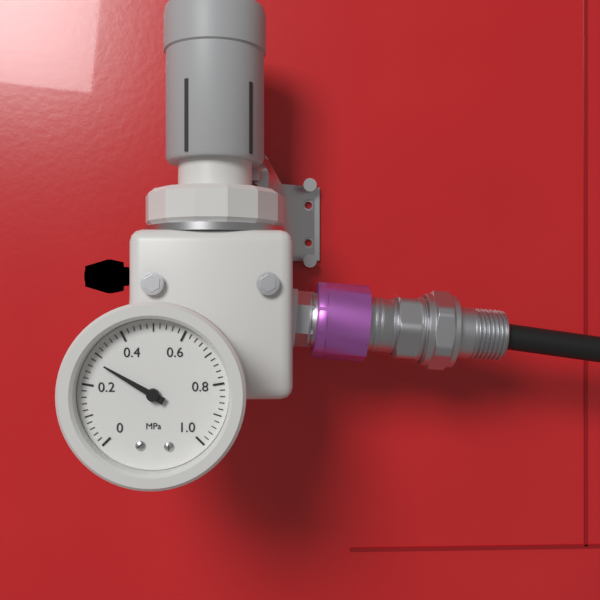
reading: 0.28 MPa
